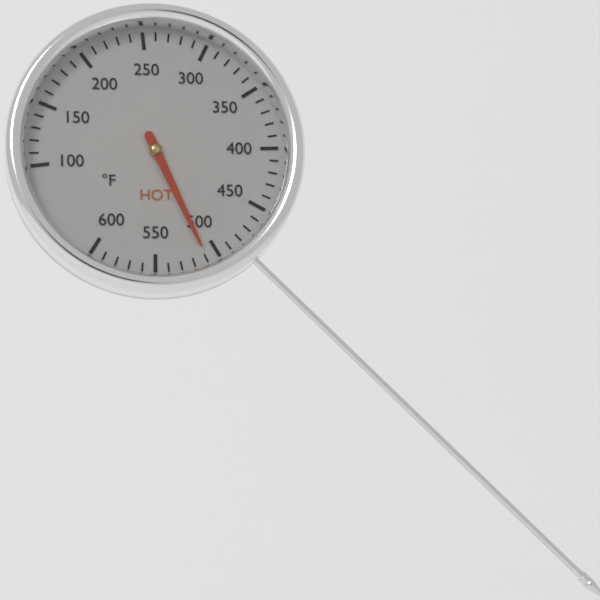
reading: 510 °F
